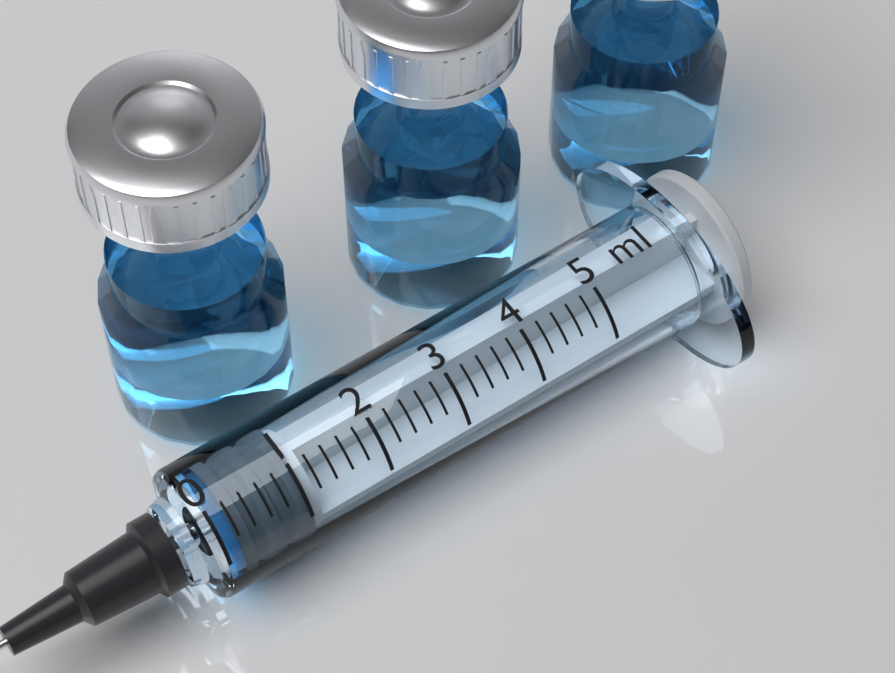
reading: 0.2 ml
